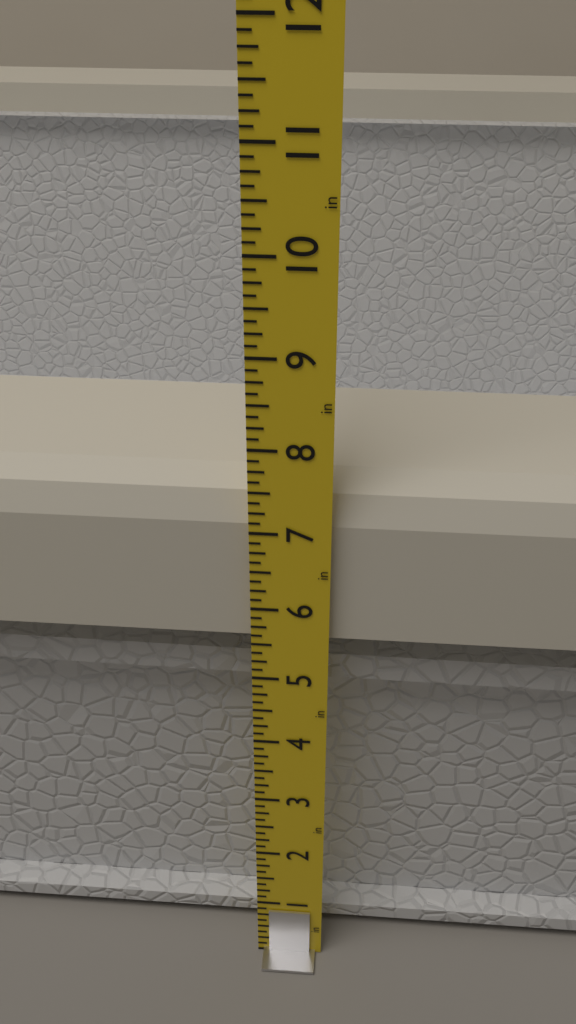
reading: 7.500 in
